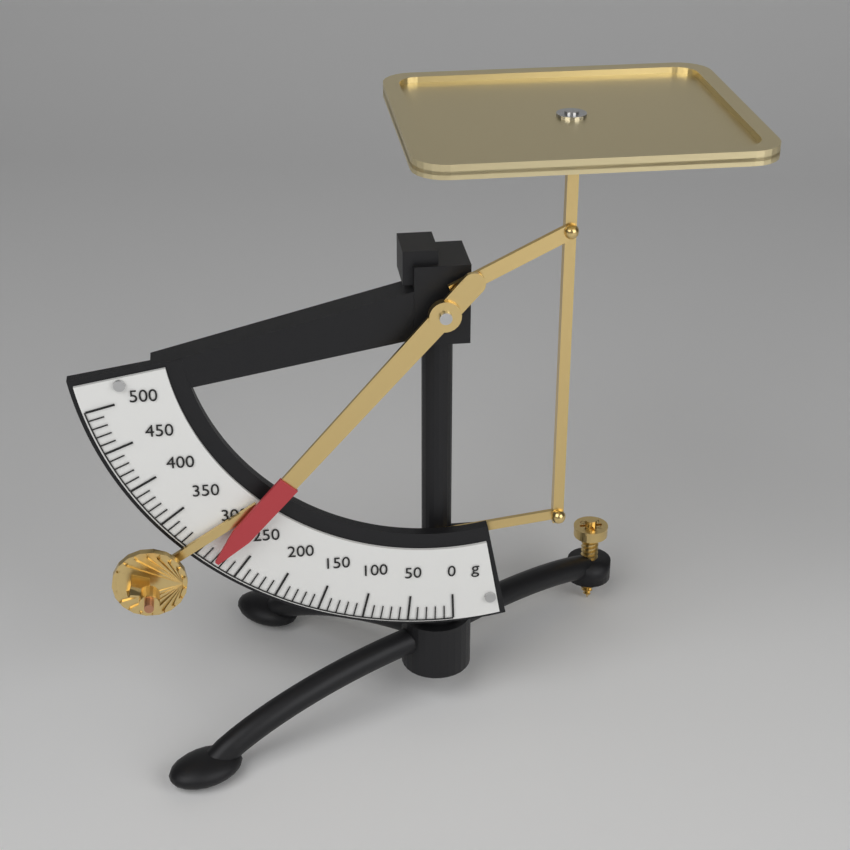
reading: 280 g
